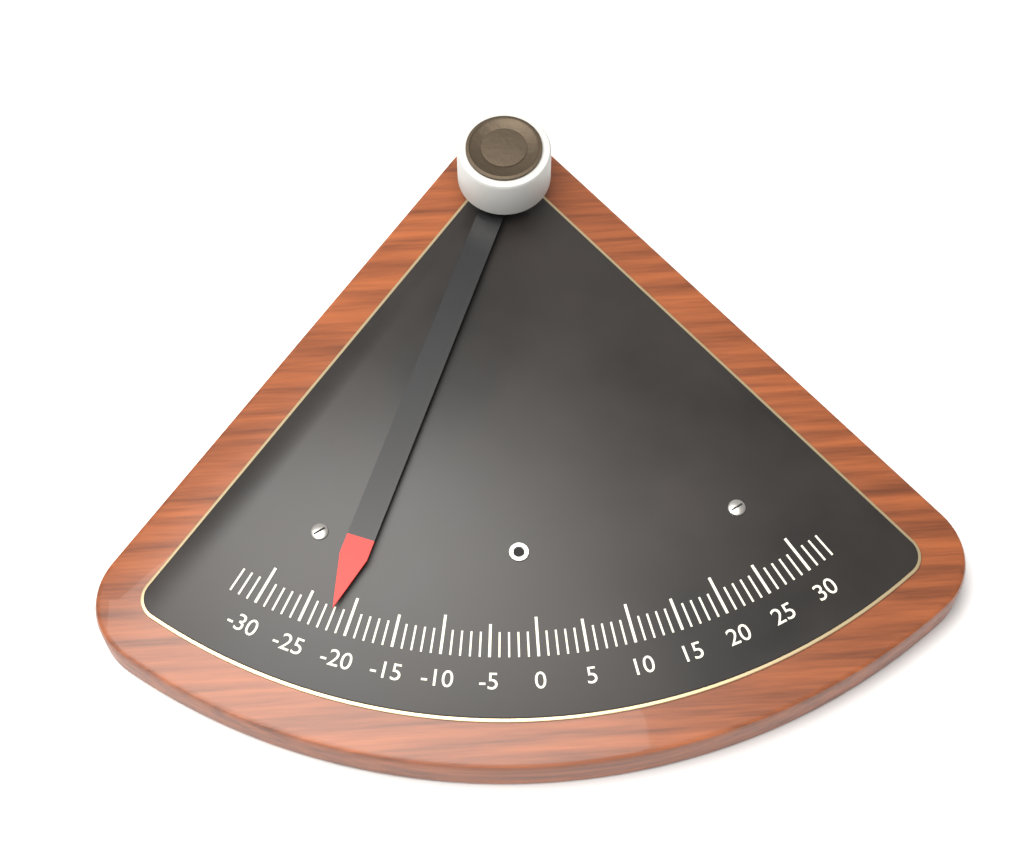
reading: -22 (no unit)
